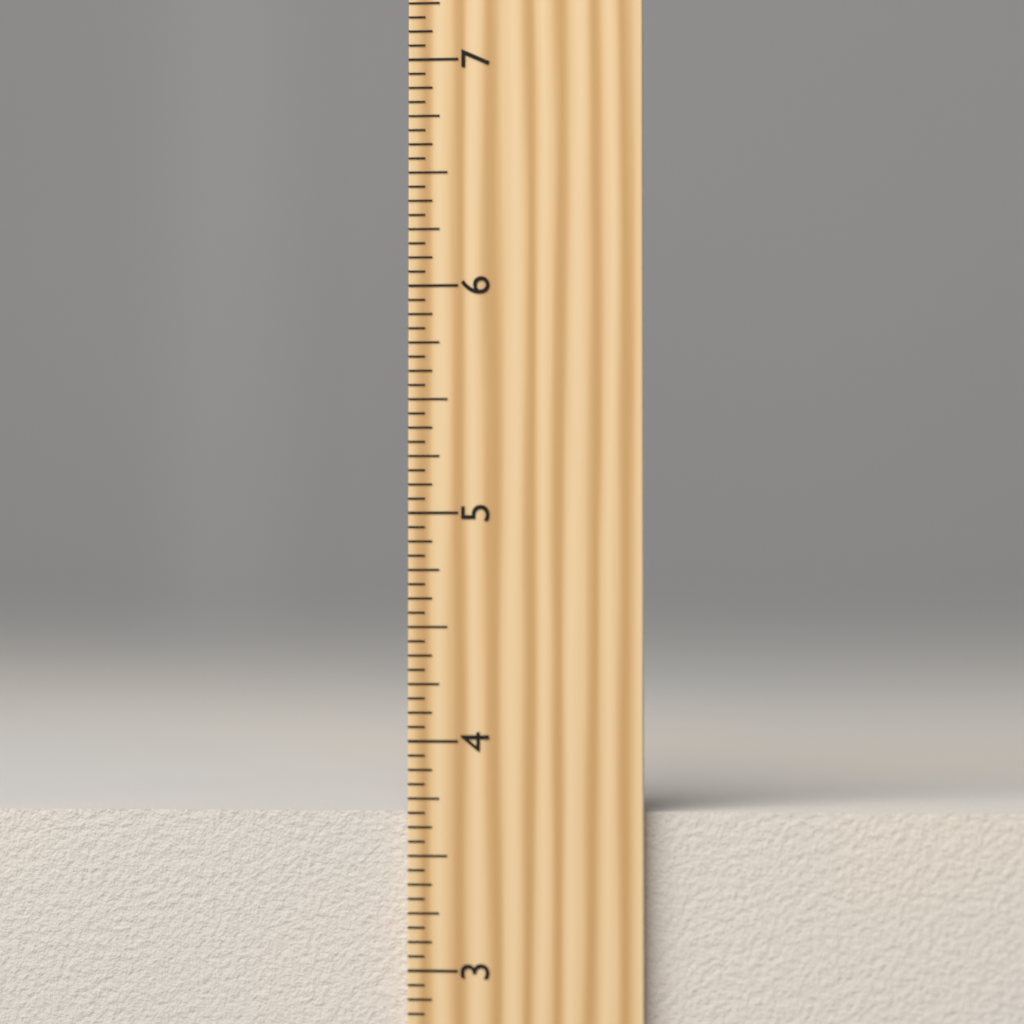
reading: 3.6875 inch
